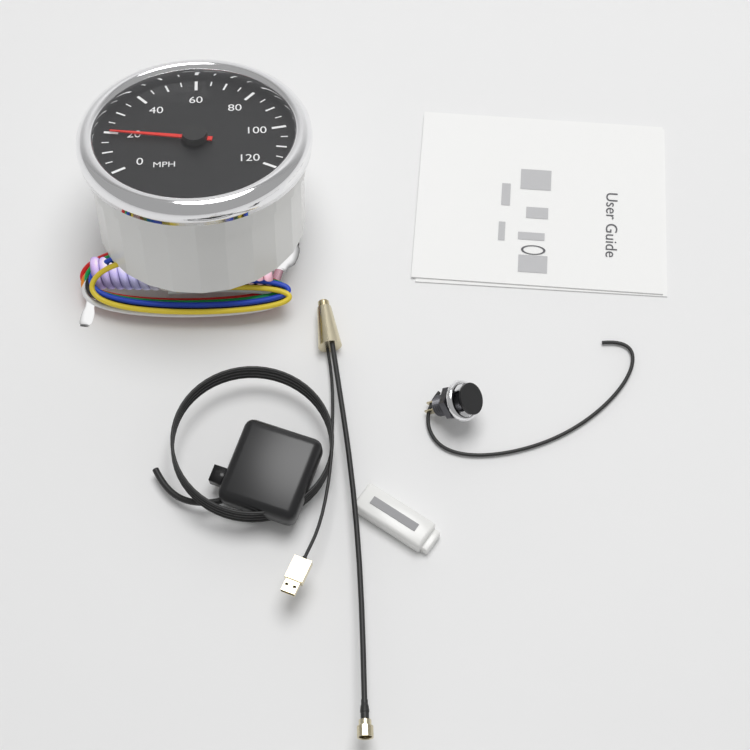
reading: 20 MPH
